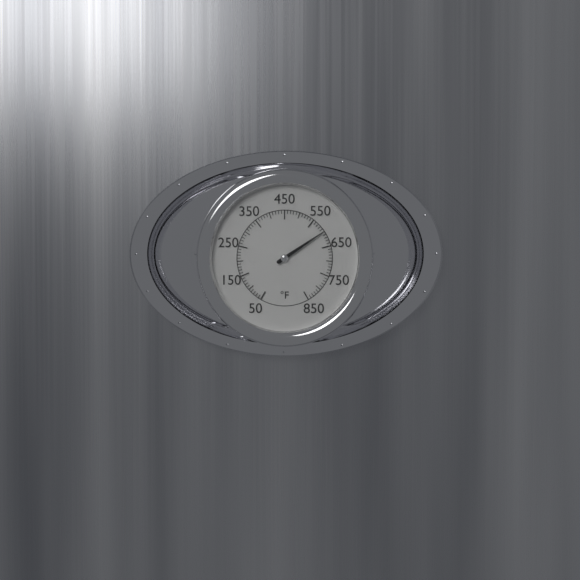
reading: 600 °F
